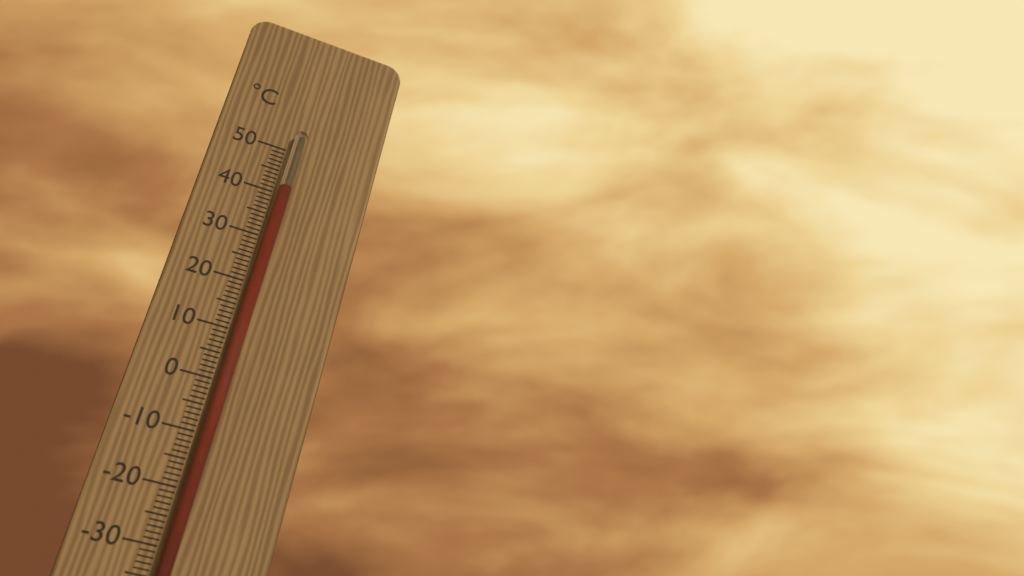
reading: 41 °C
